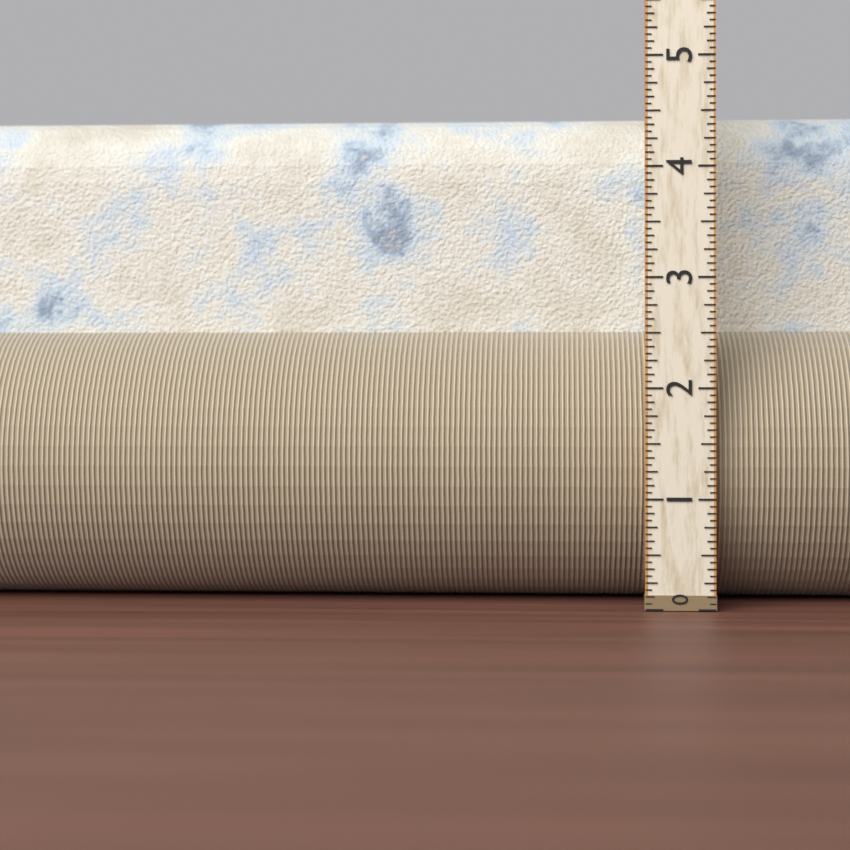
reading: 4.6250 (no unit)
